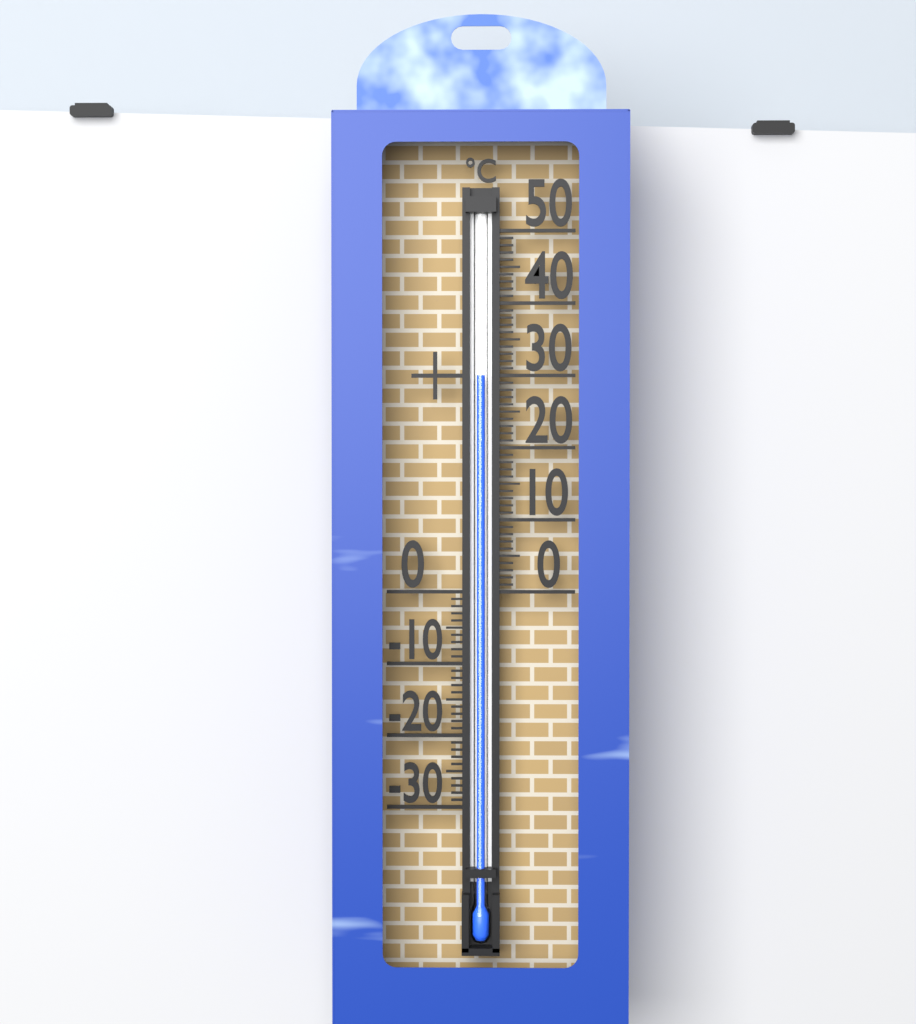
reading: 30 °C
